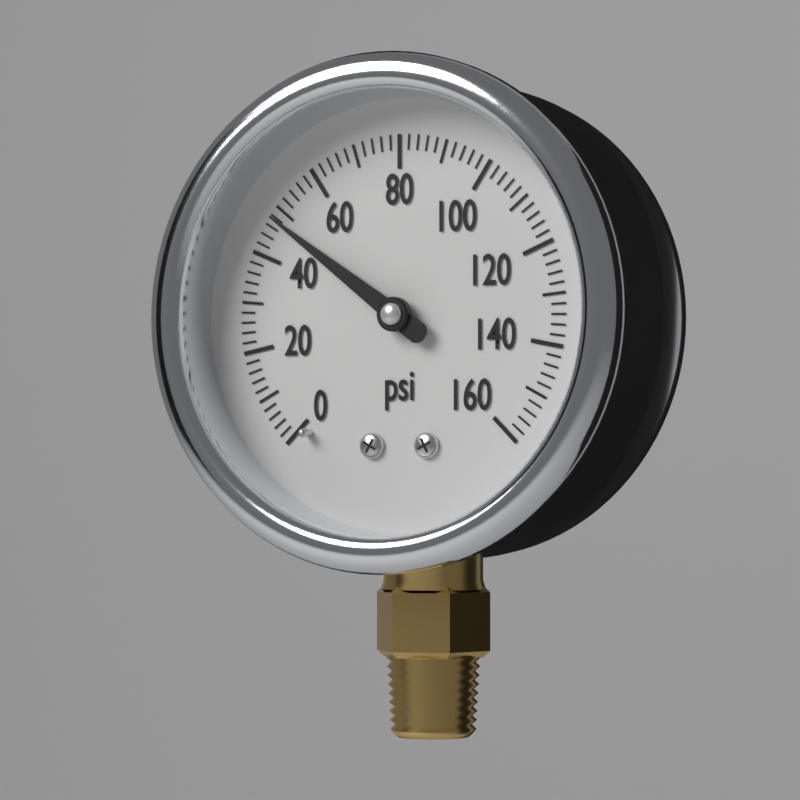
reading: 48 psi
